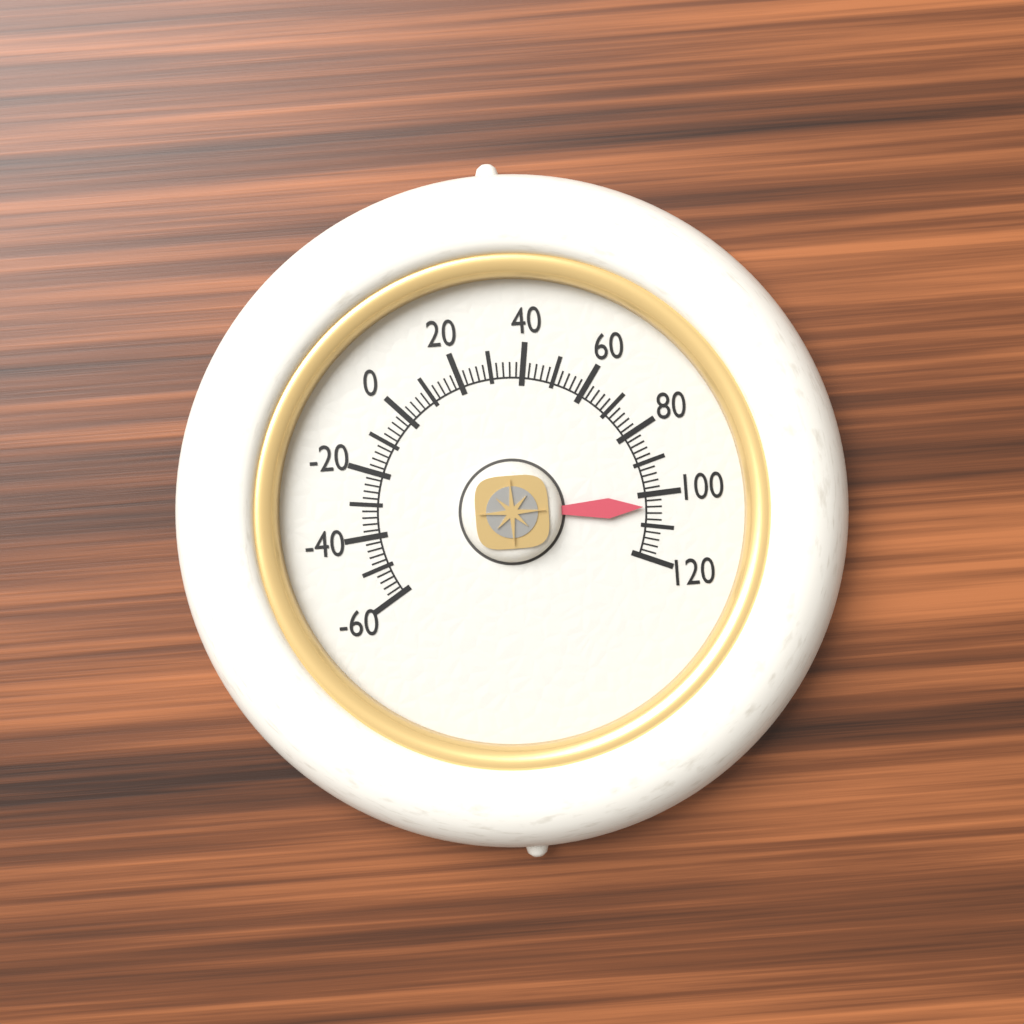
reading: 104 (no unit)
